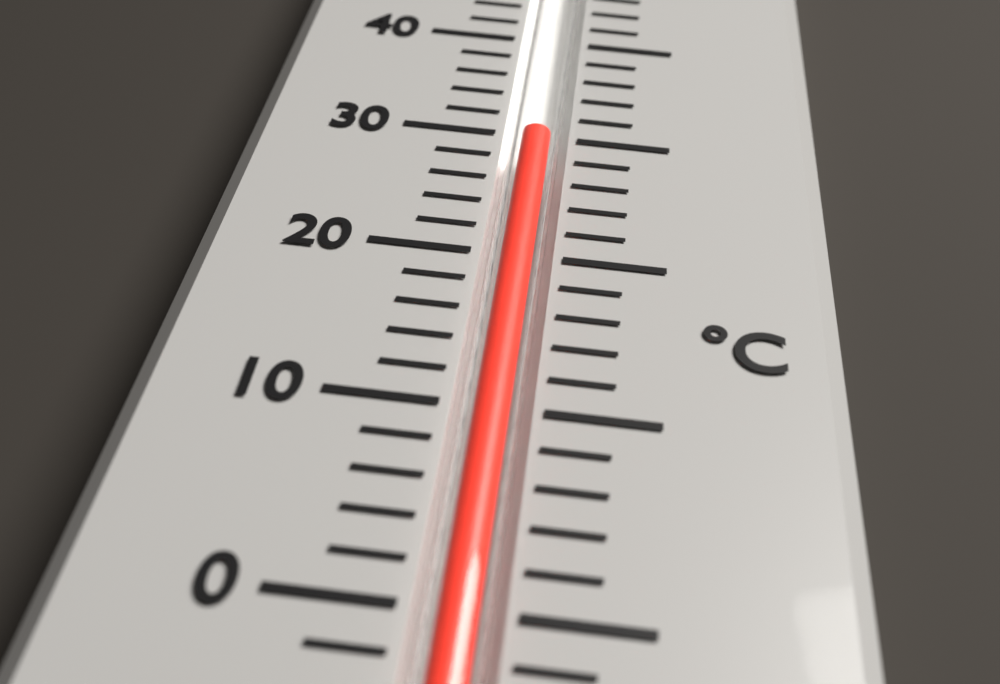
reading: 30 °C
